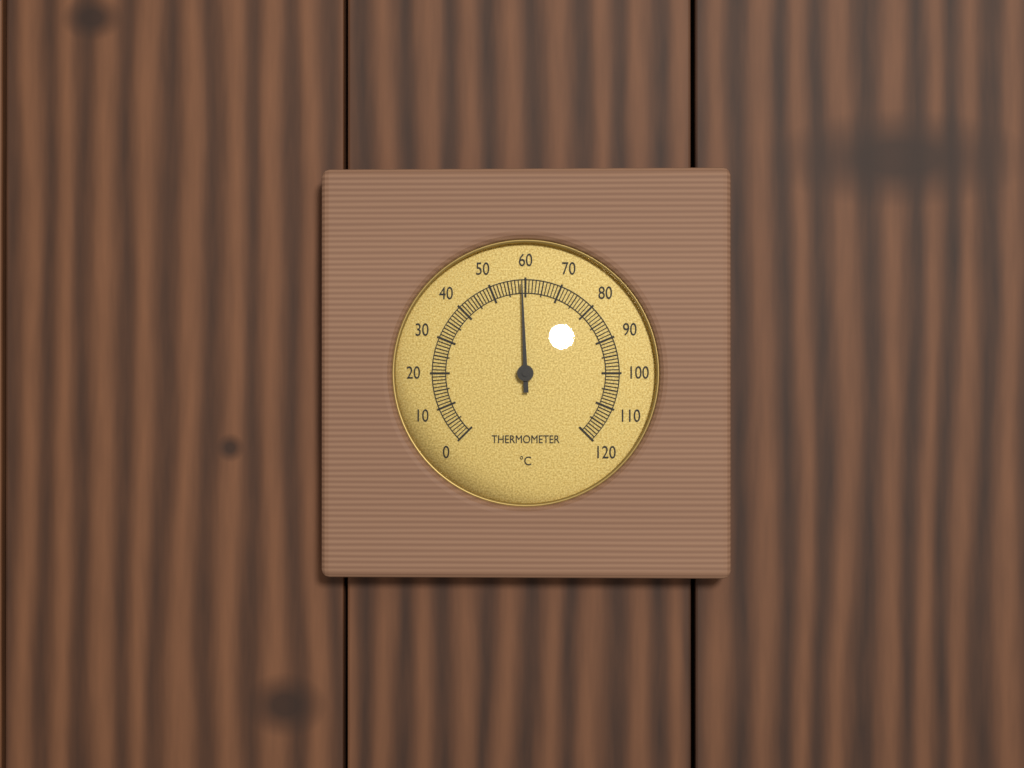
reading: 59 °C
